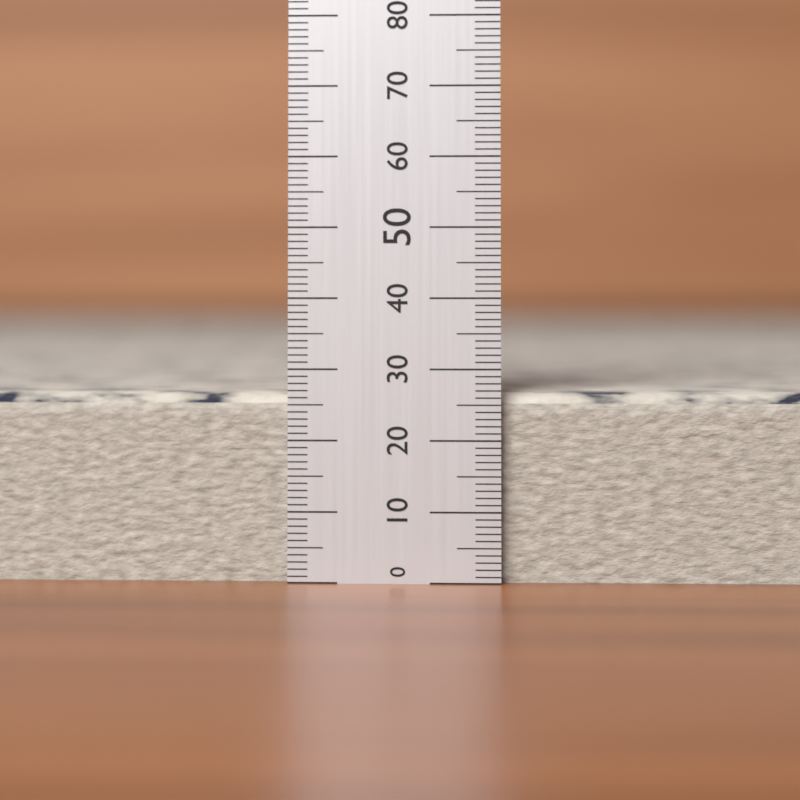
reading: 27 (no unit)
